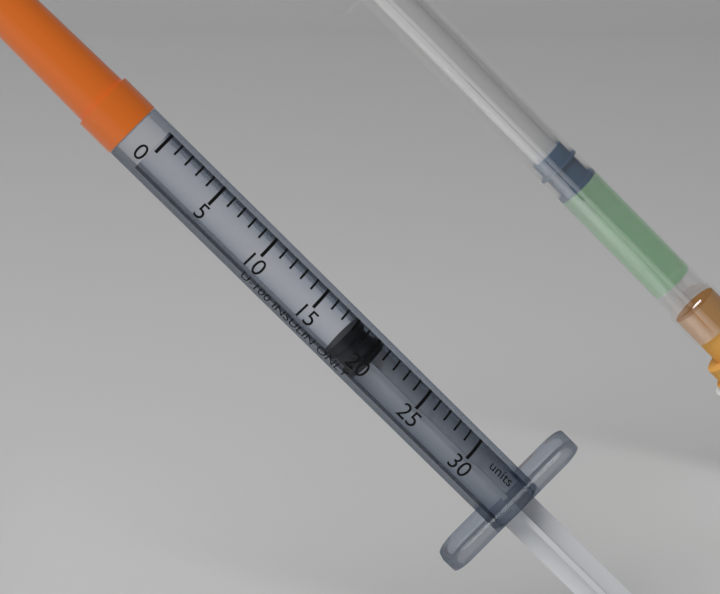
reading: 18 units
